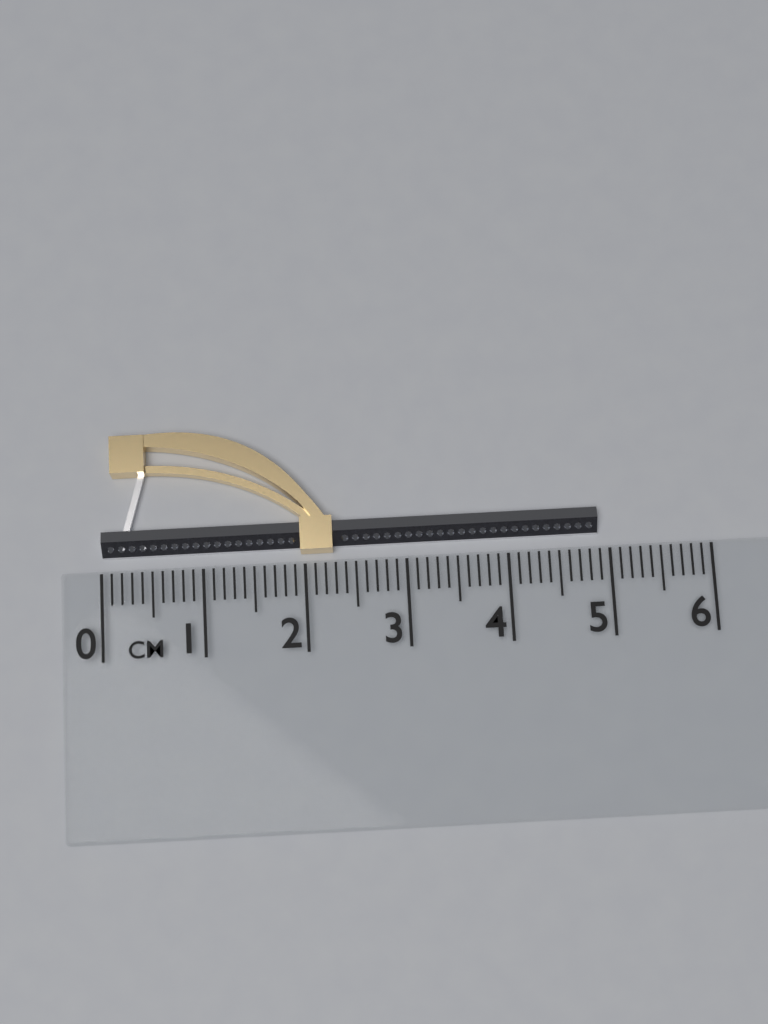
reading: 4.9 cm
